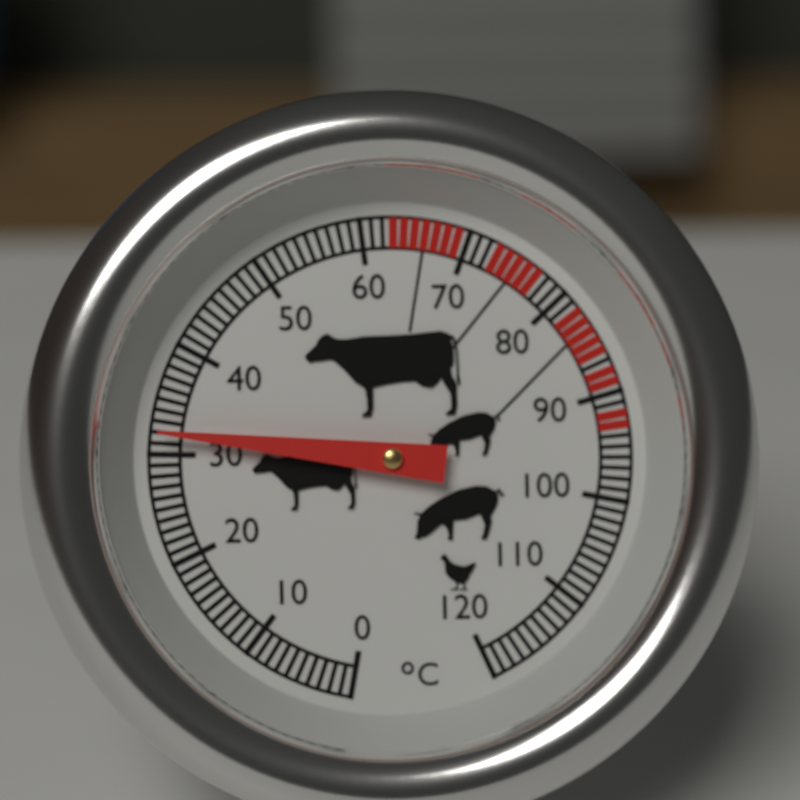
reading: 32 °C
